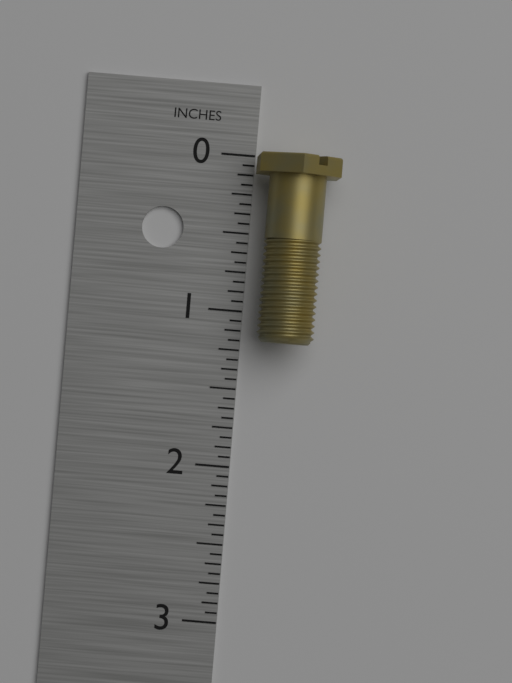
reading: 1.1875 in
